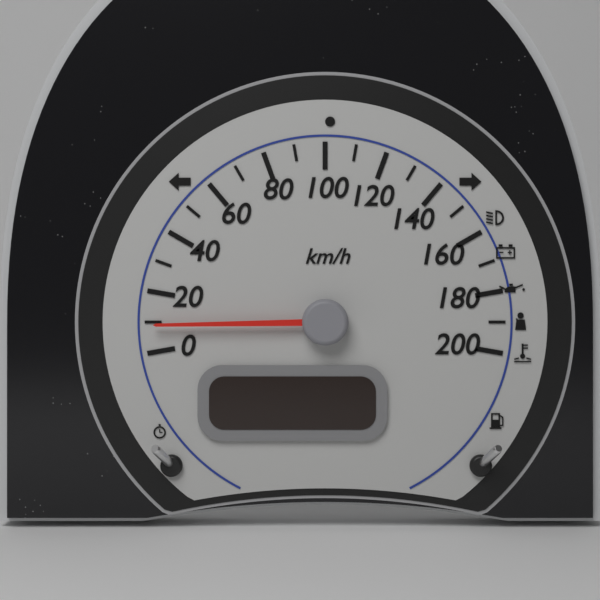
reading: 9 km/h
